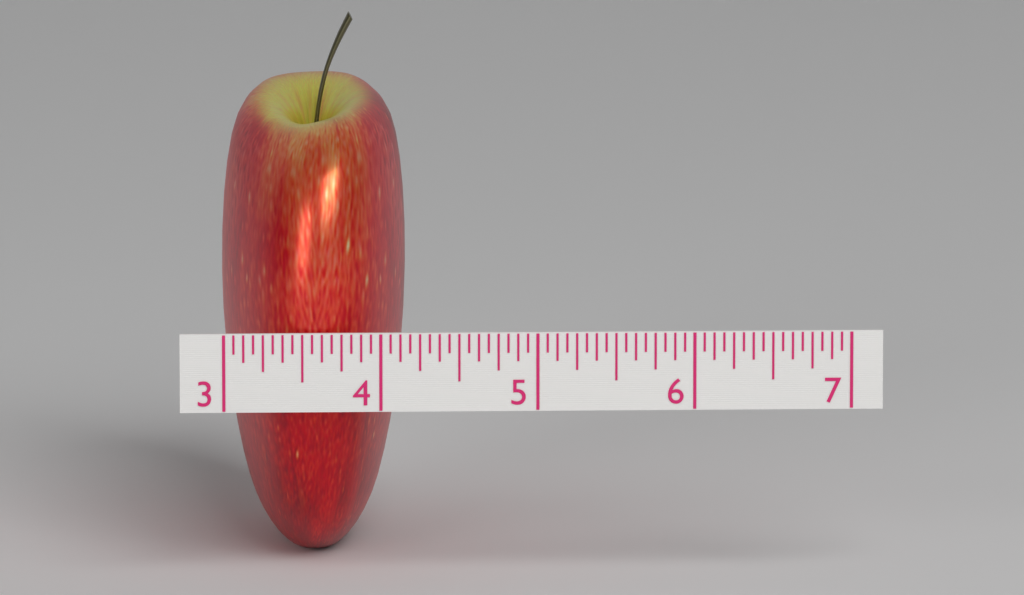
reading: 4.1875 (no unit)
